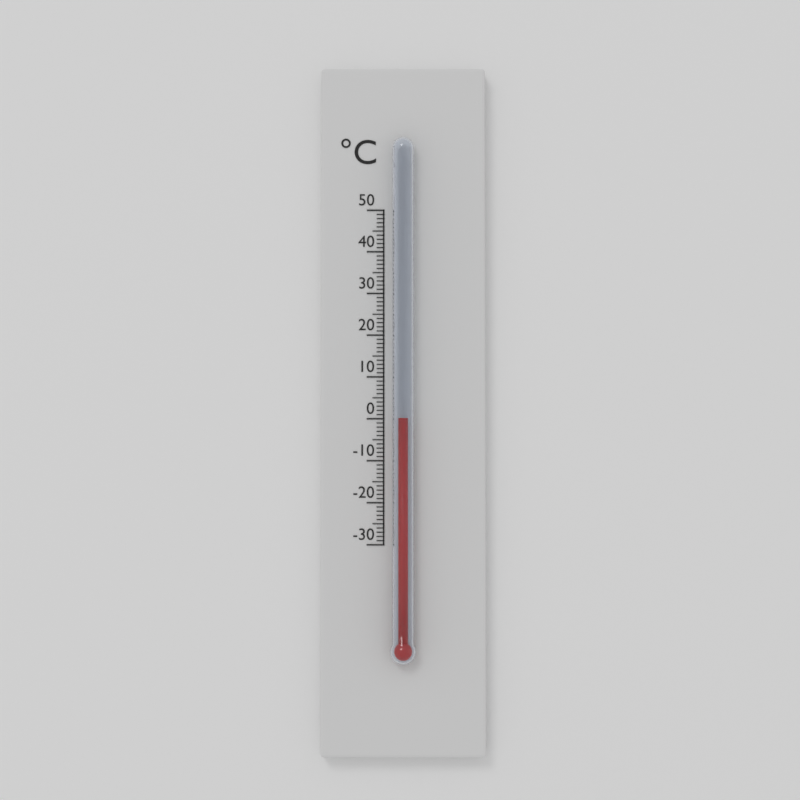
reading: 0 °C
